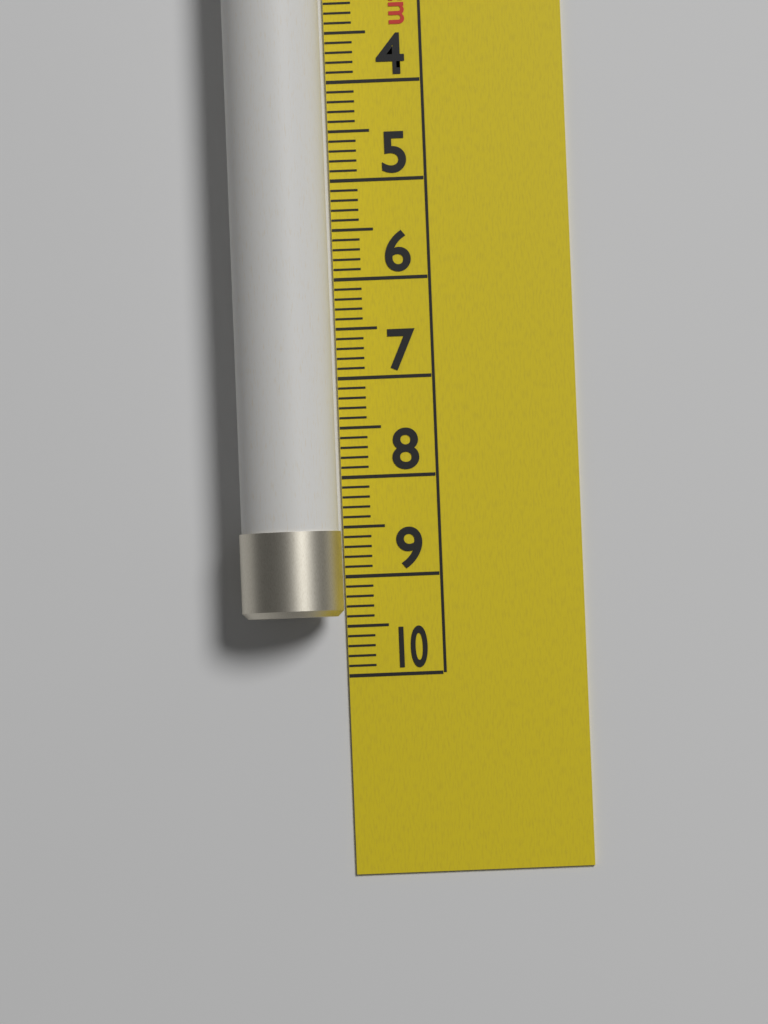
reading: 9.4 cm
